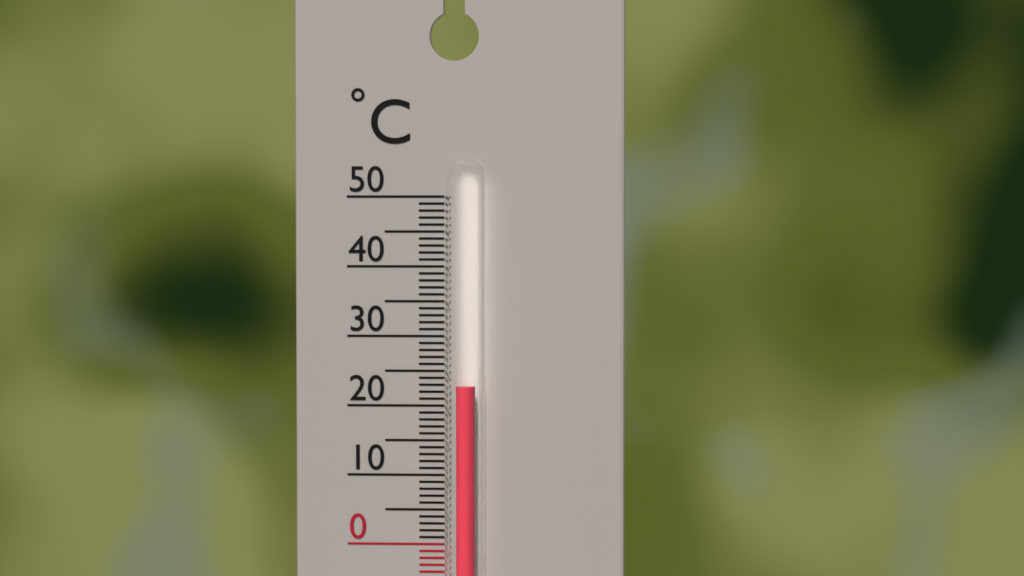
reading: 23 °C
